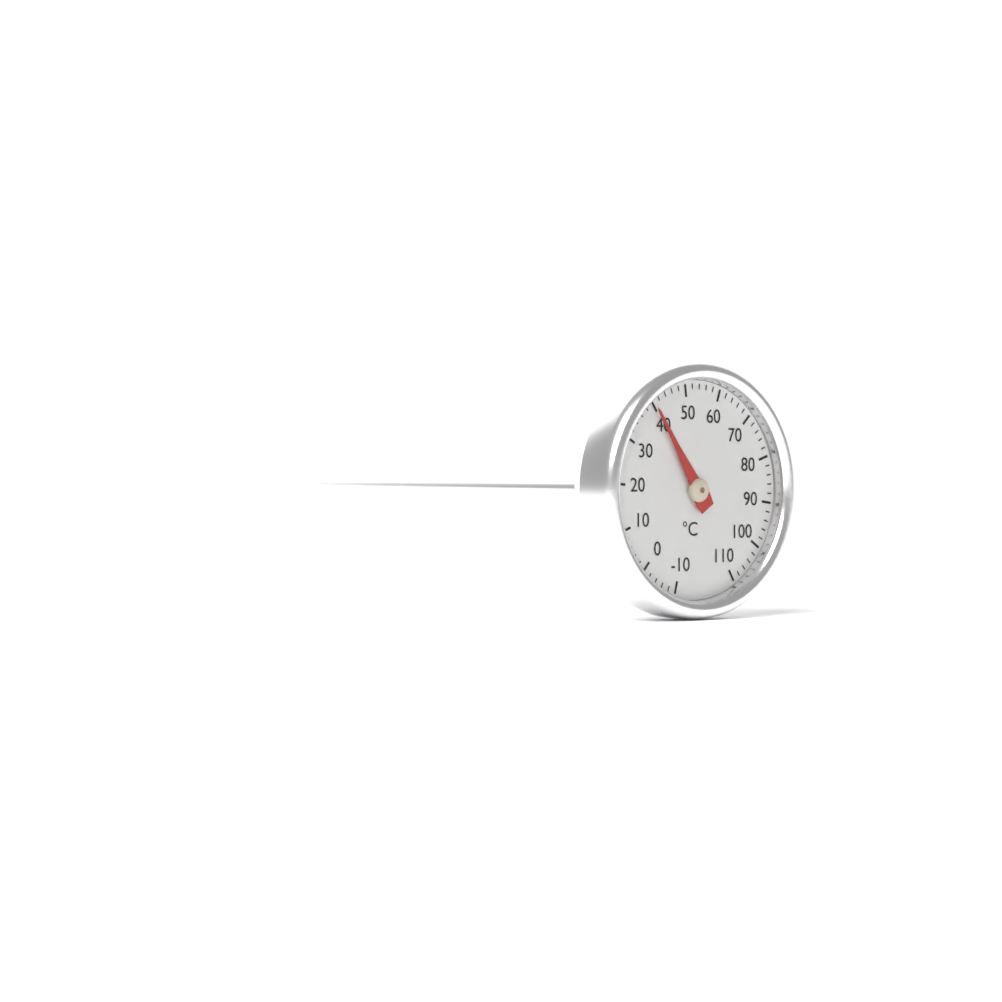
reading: 40 °C
